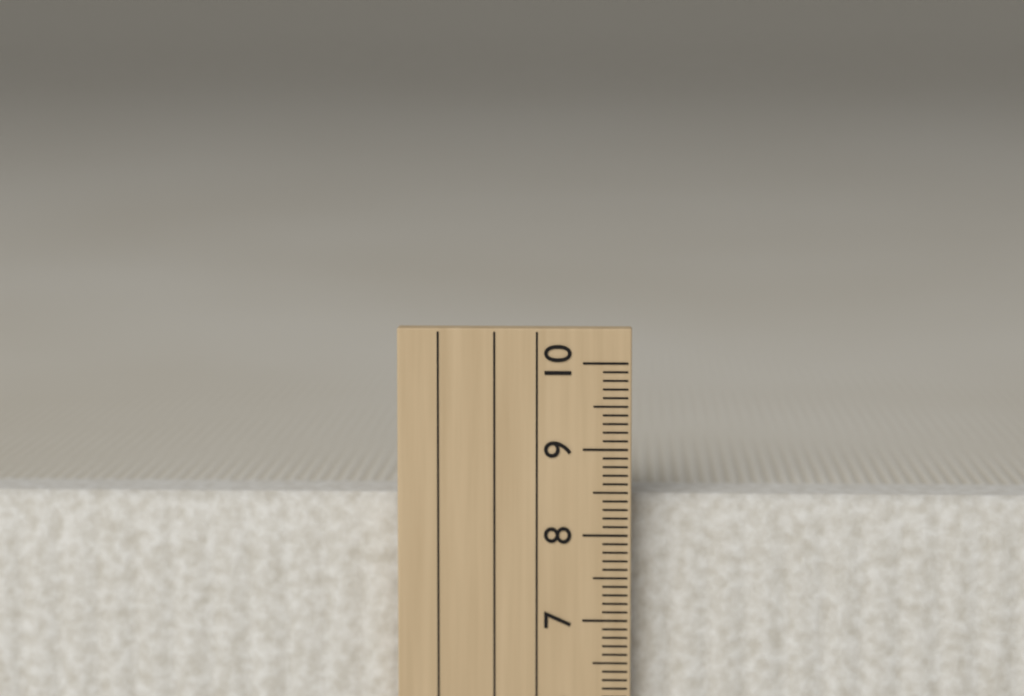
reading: 8.4 cm
